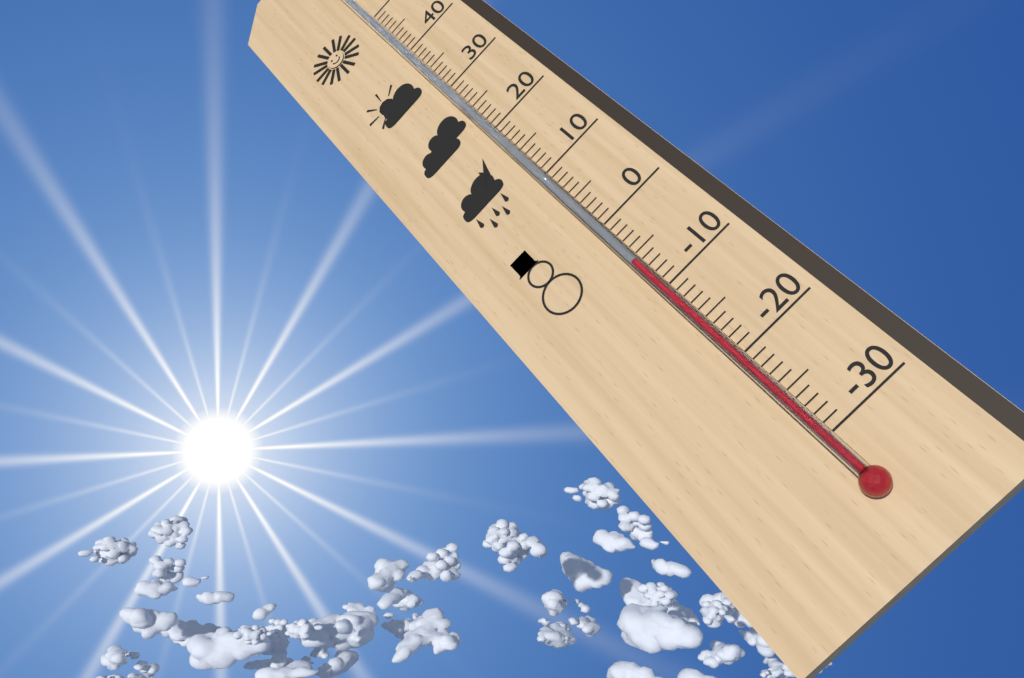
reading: -6 °C
